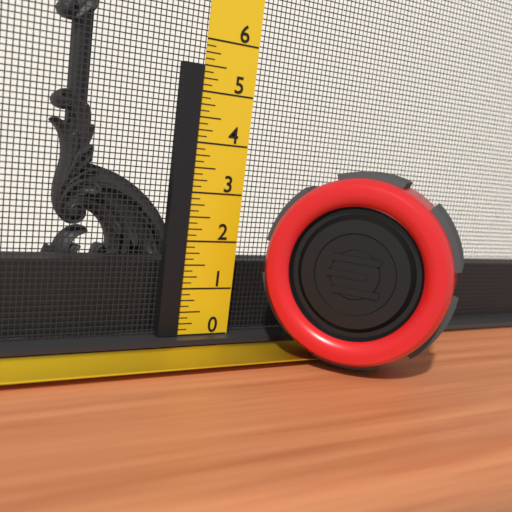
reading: 5.500 (no unit)
